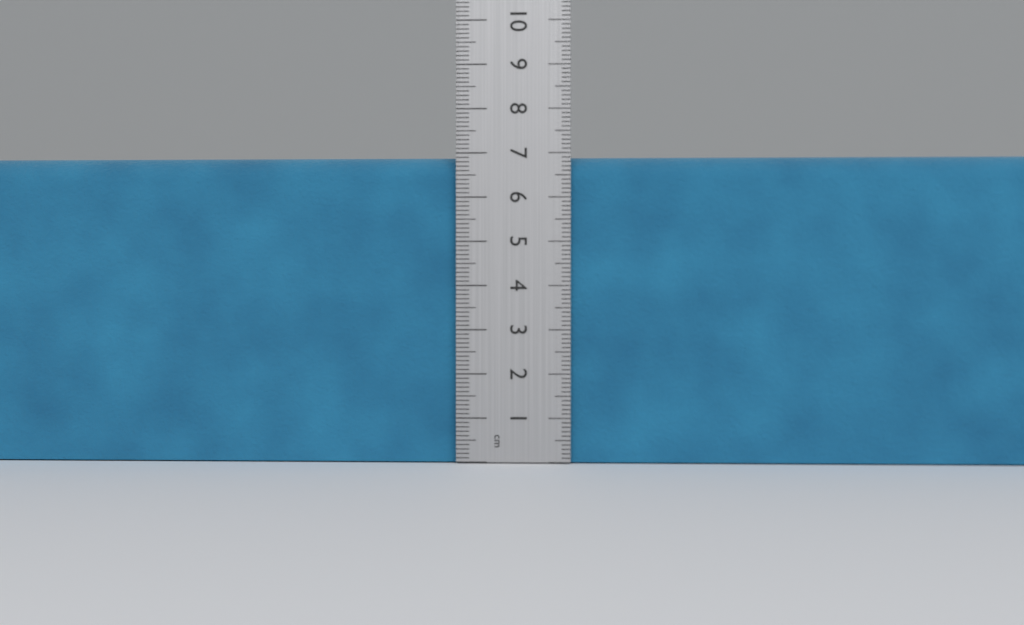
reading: 6.9 cm
